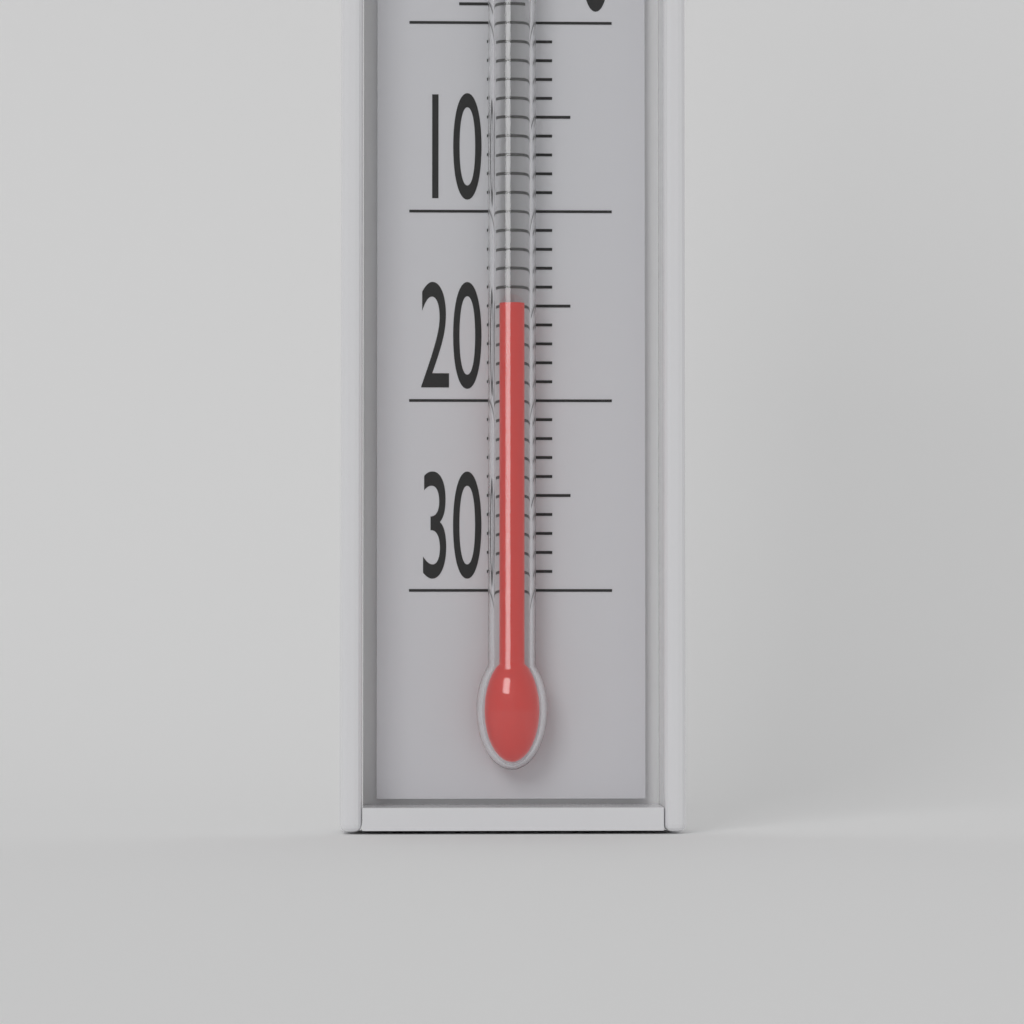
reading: -15 °C
